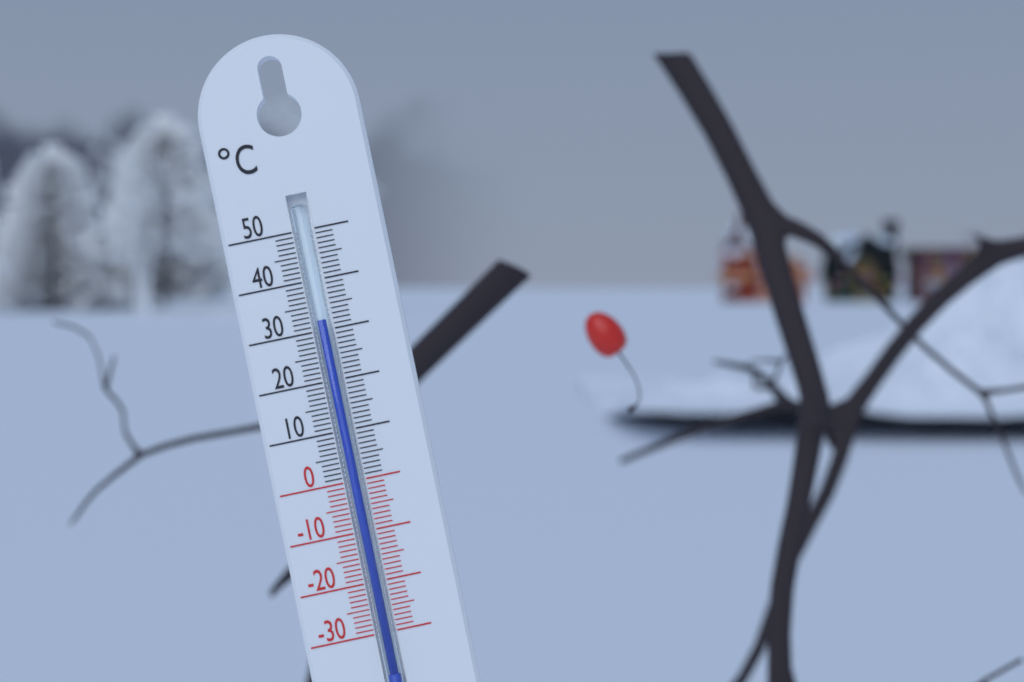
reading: 32 °C
